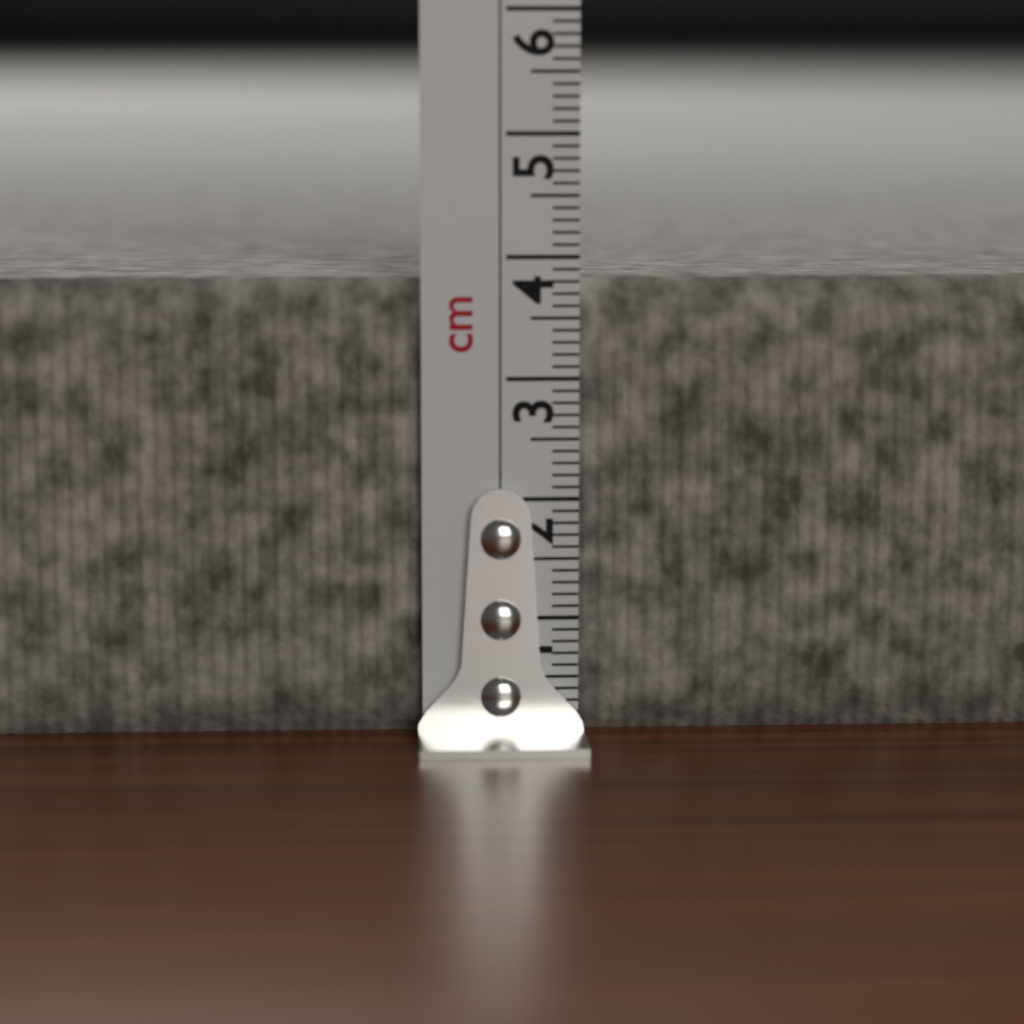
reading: 3.8 cm
